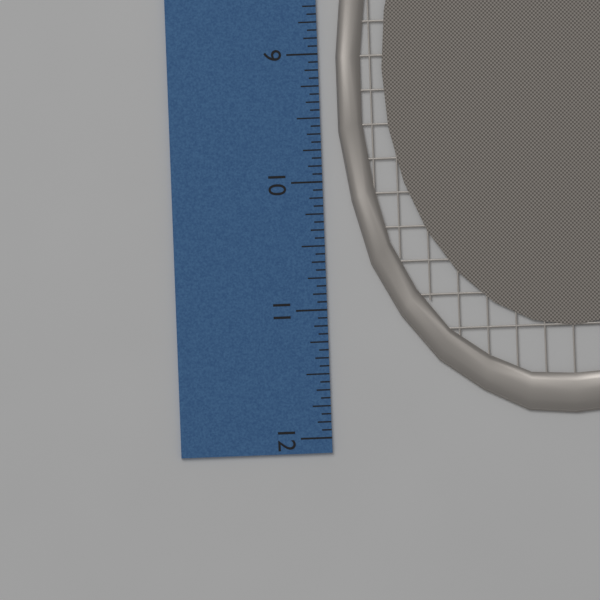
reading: 11.8750 inch
